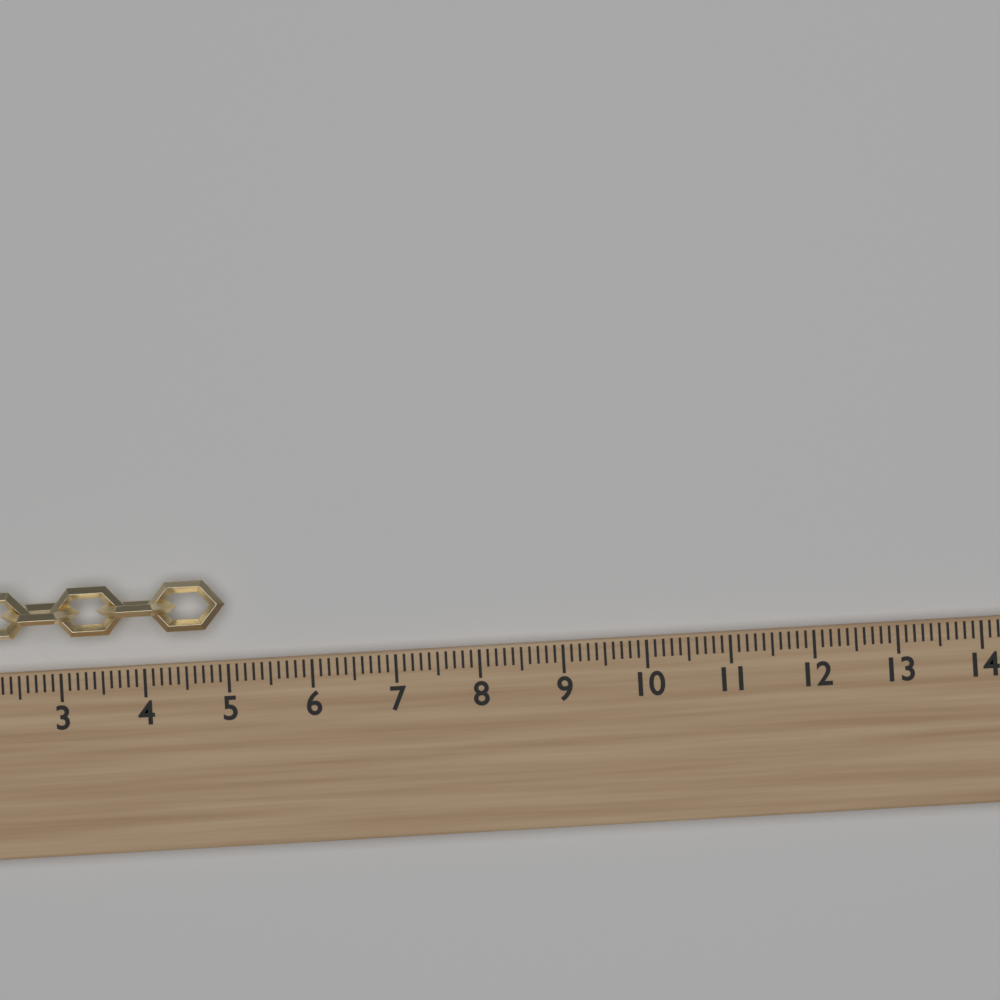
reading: 5.0 (no unit)
